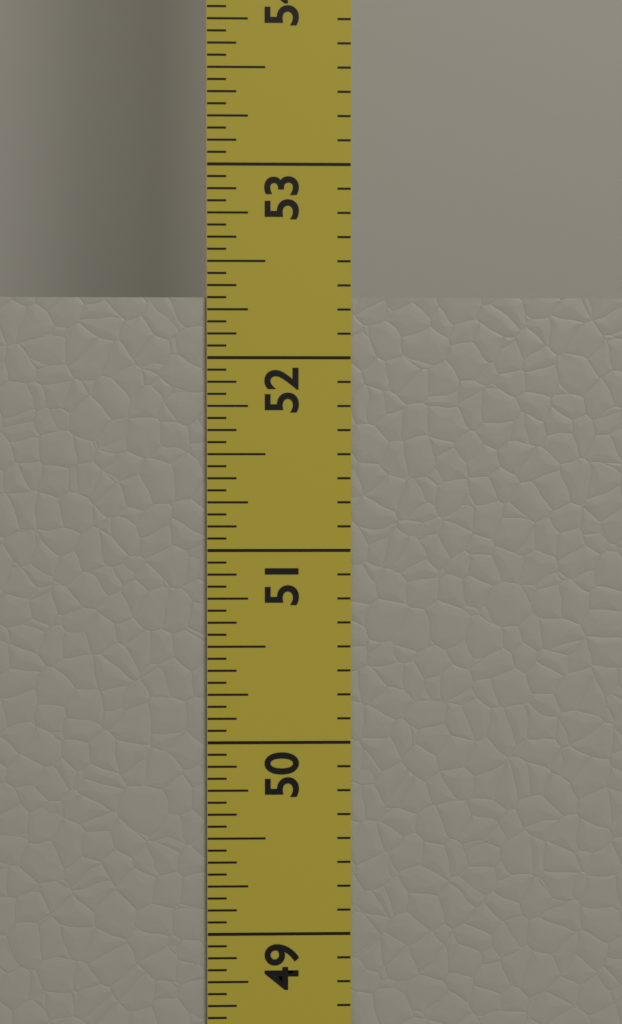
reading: 52.3125 in
